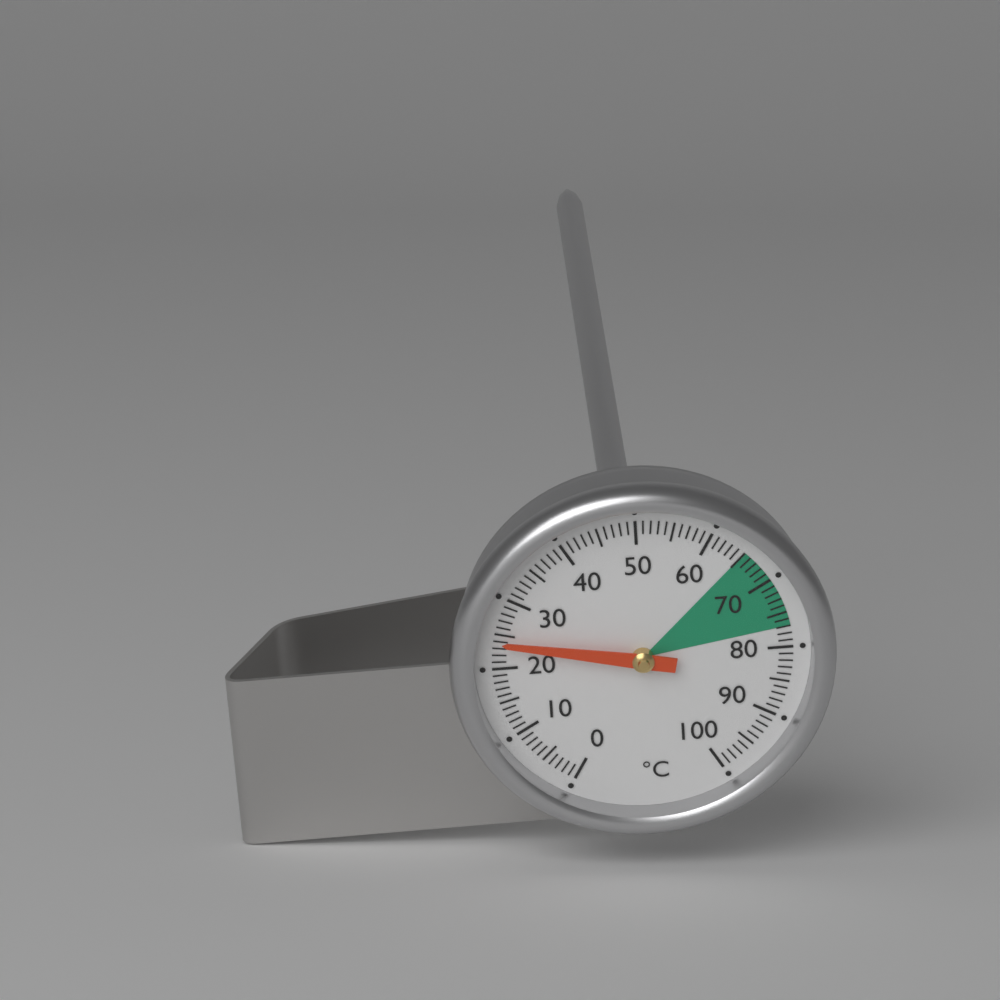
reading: 24 °C
